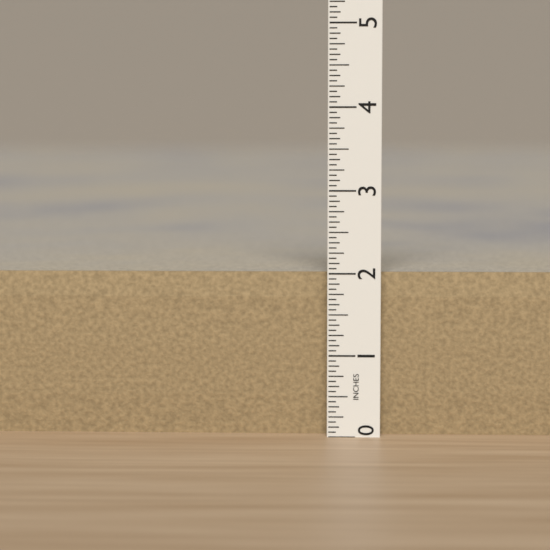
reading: 2.0000 in
